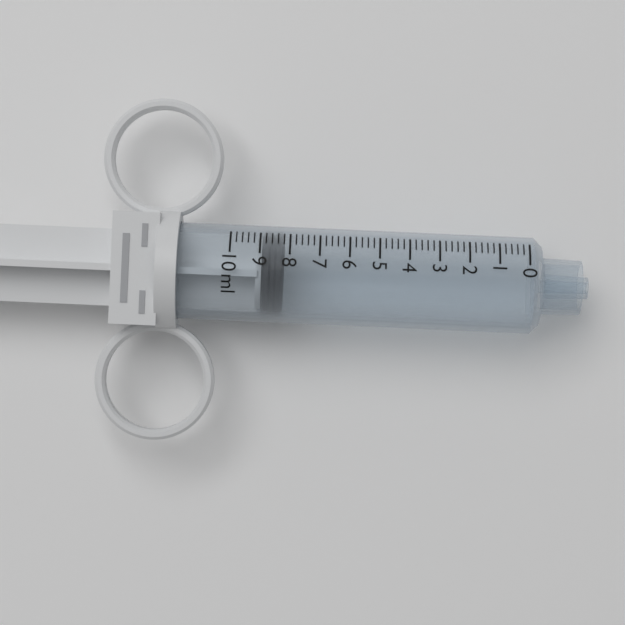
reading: 8.2 ml
